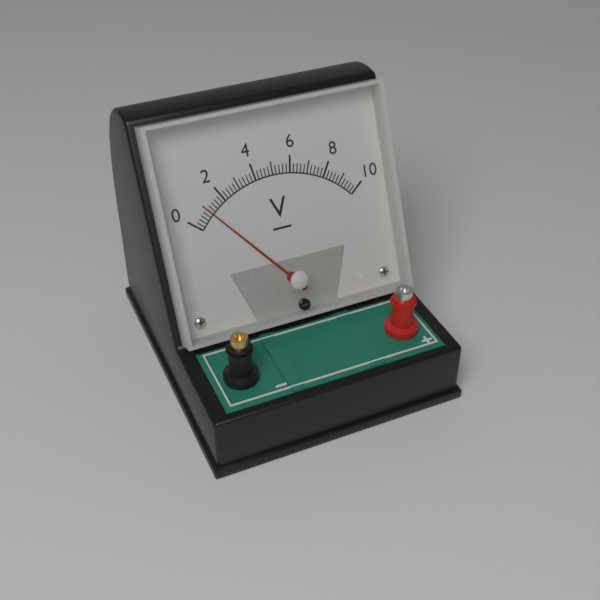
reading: 1.0 V
